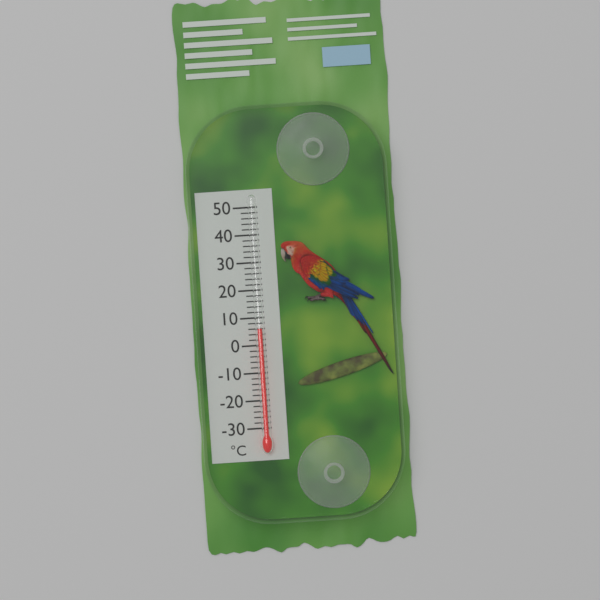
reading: 6 °C
